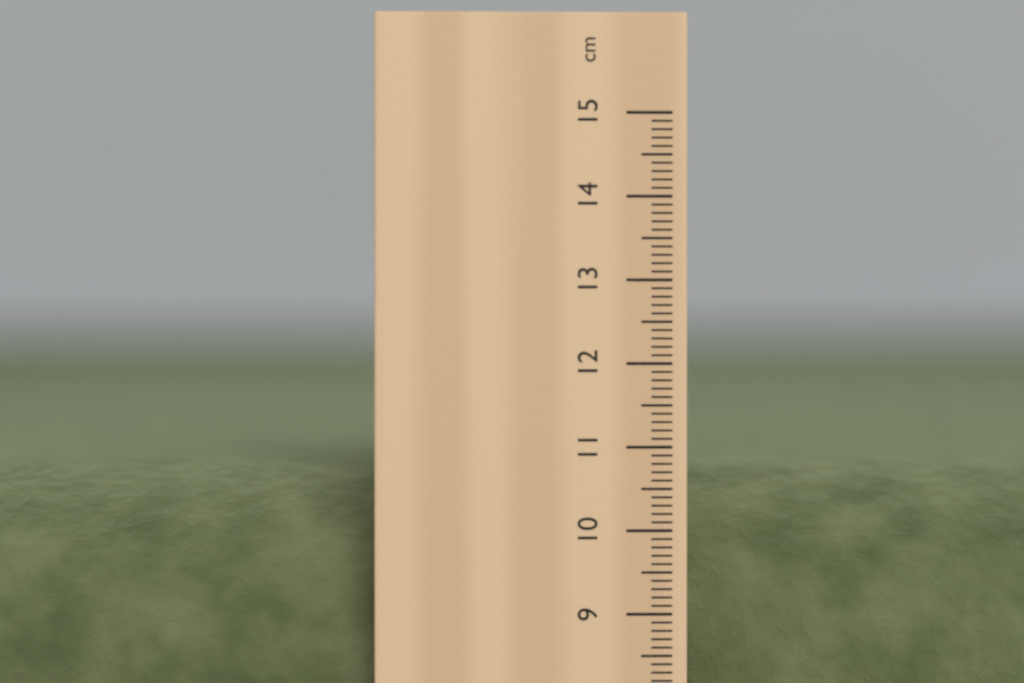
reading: 10.7 cm
